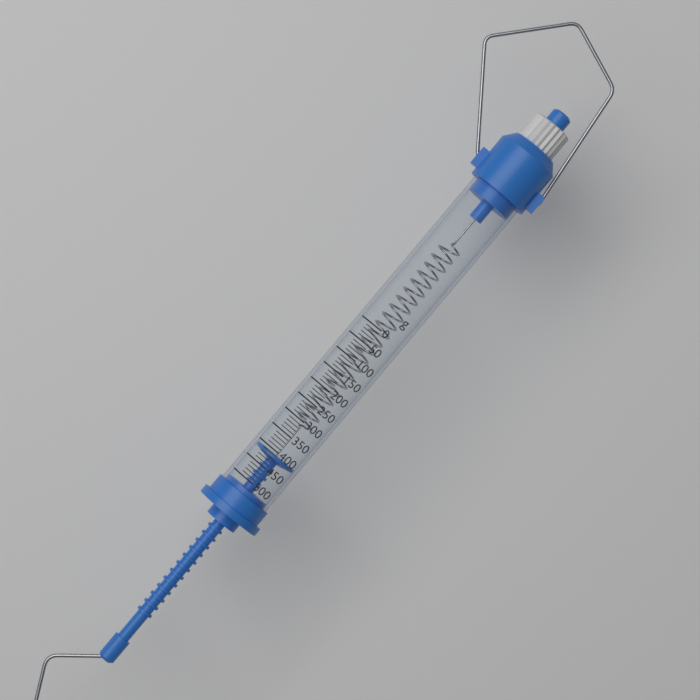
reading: 410 g
